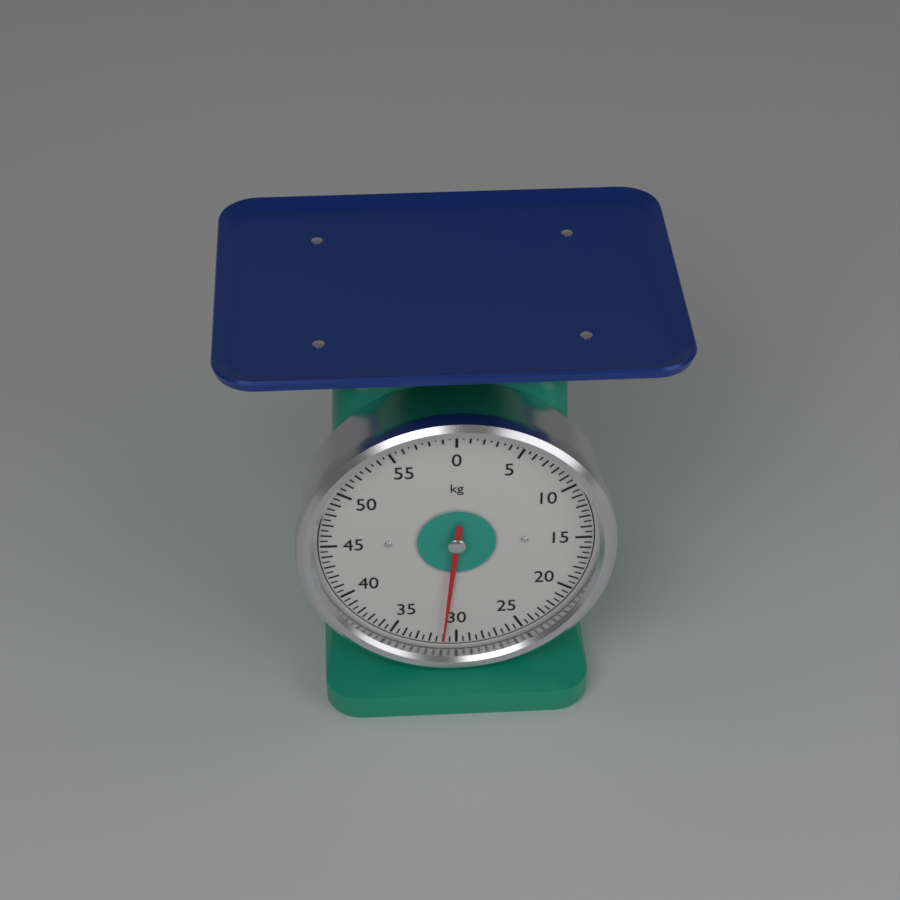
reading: 31.0 kg
